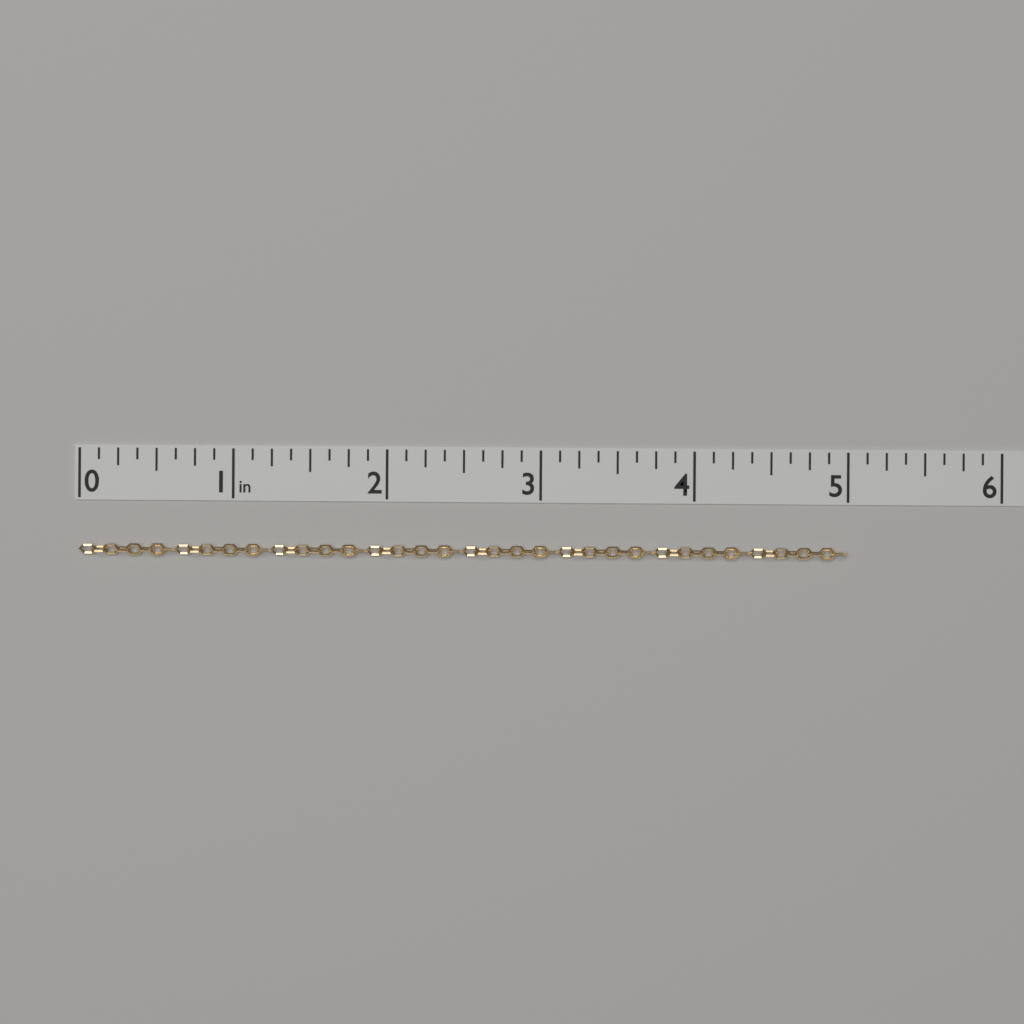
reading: 5.000 in
